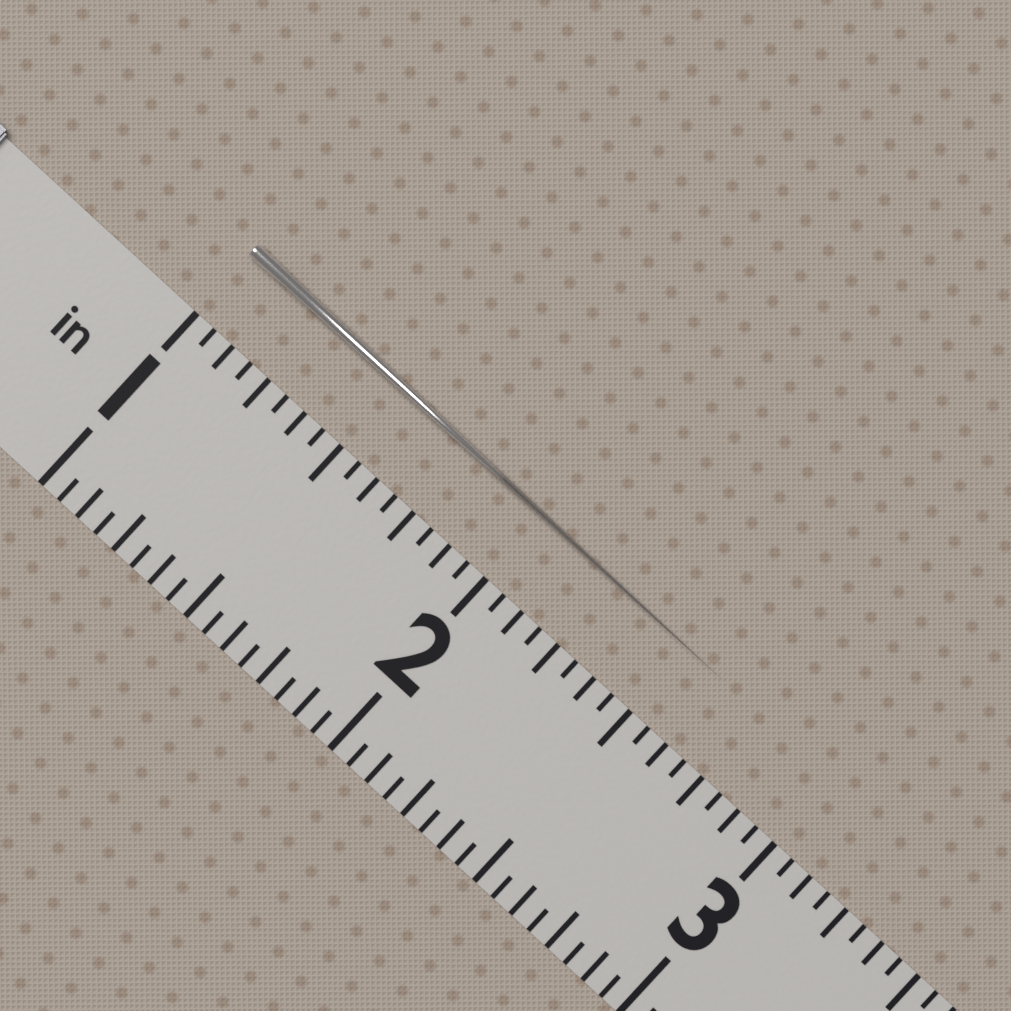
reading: 2.6250 in
